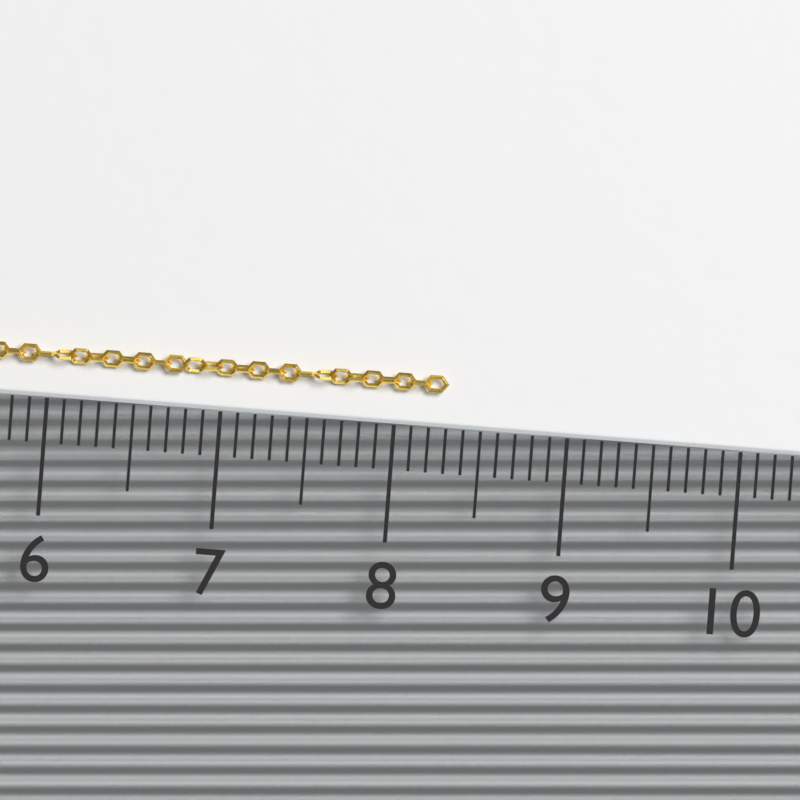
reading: 8.3 (no unit)
